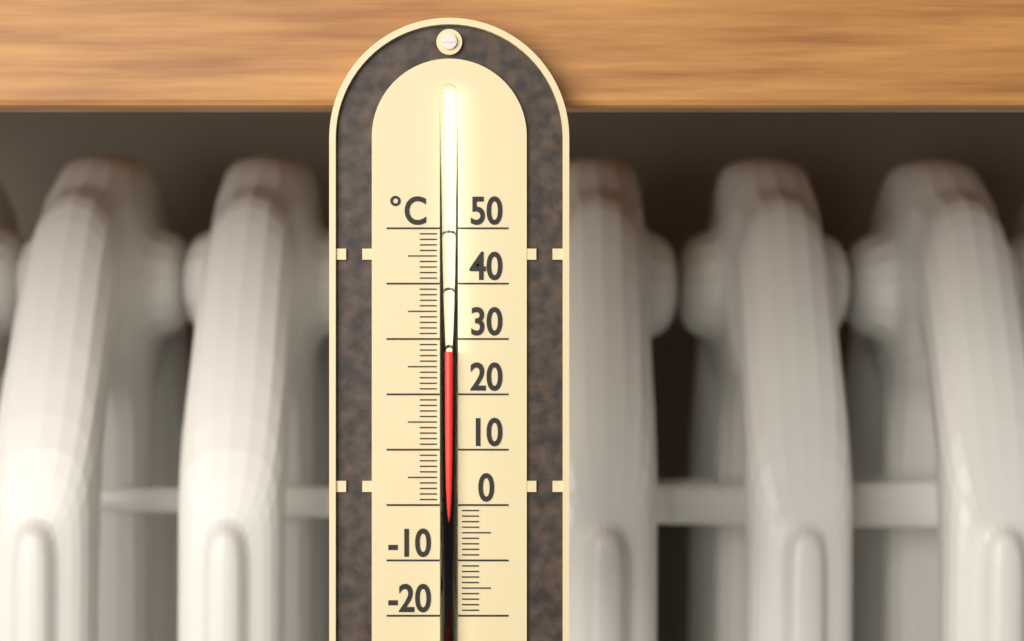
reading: 28 °C
